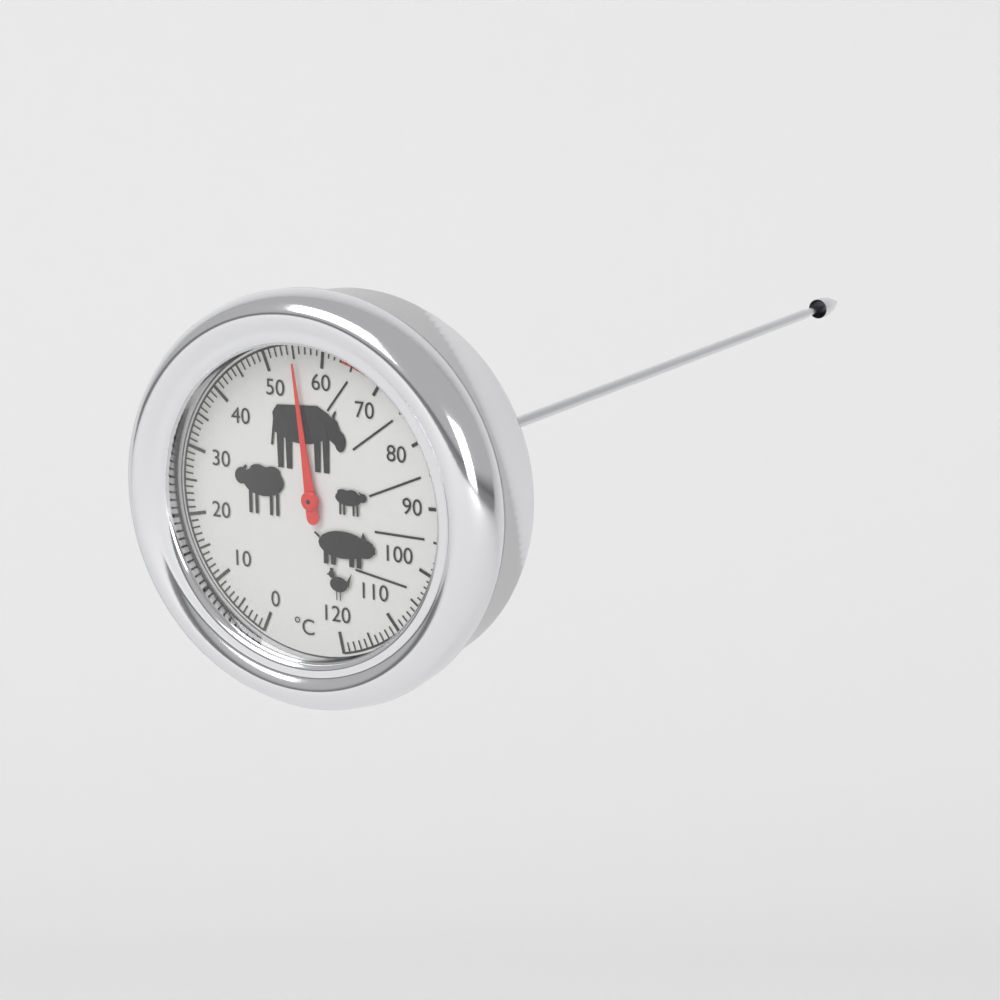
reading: 55 °C
